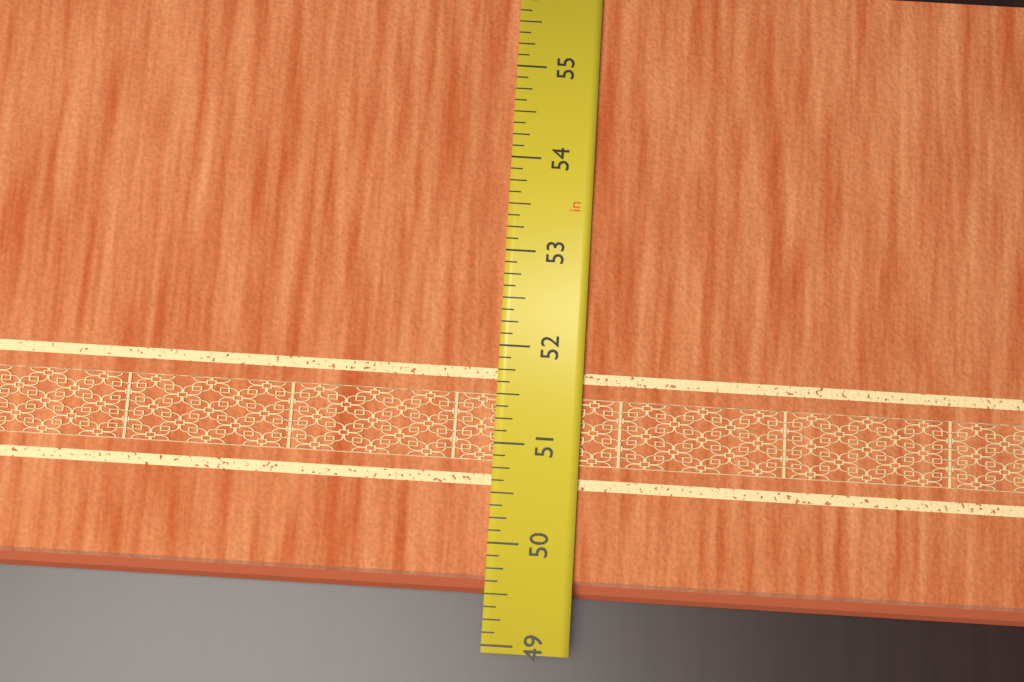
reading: 49.500 in
